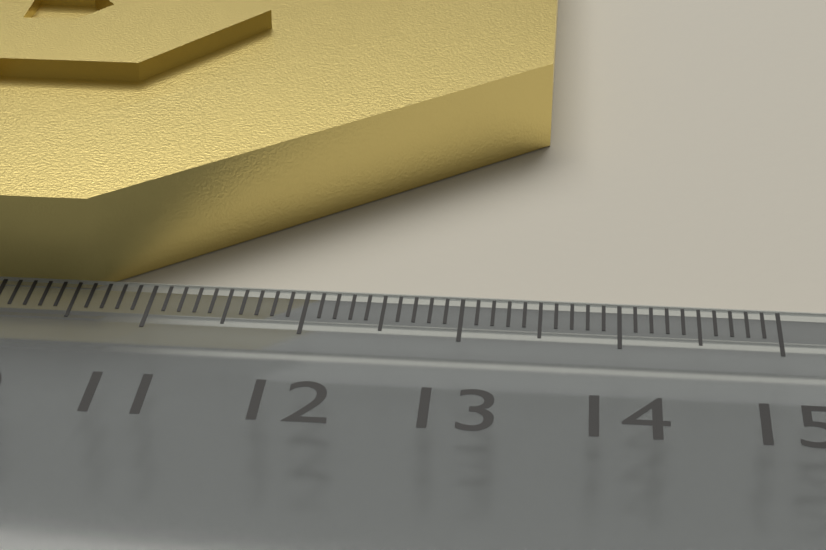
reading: 13.5 cm
